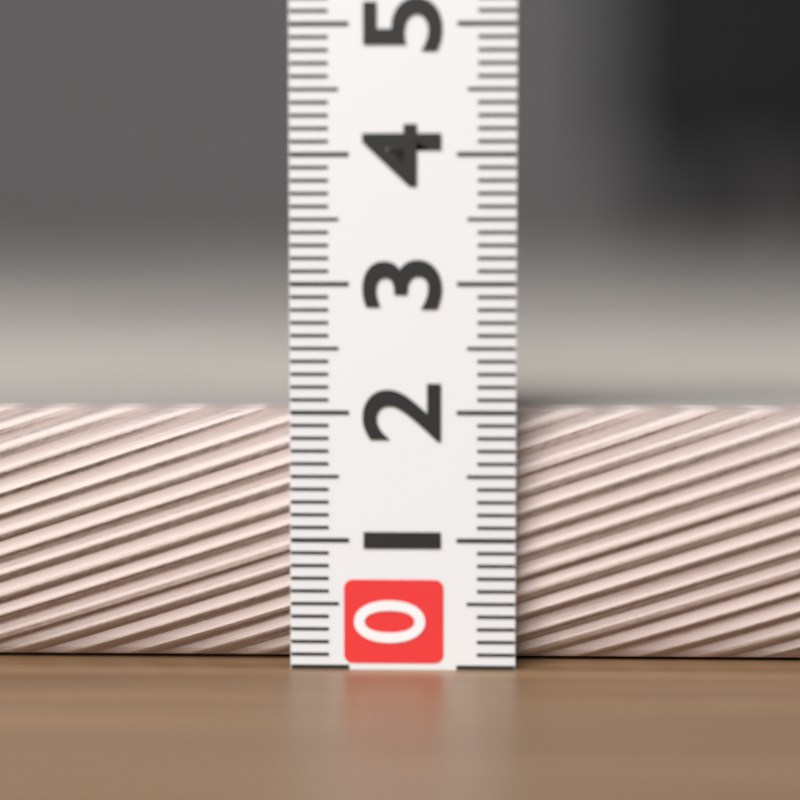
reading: 2.0 (no unit)
